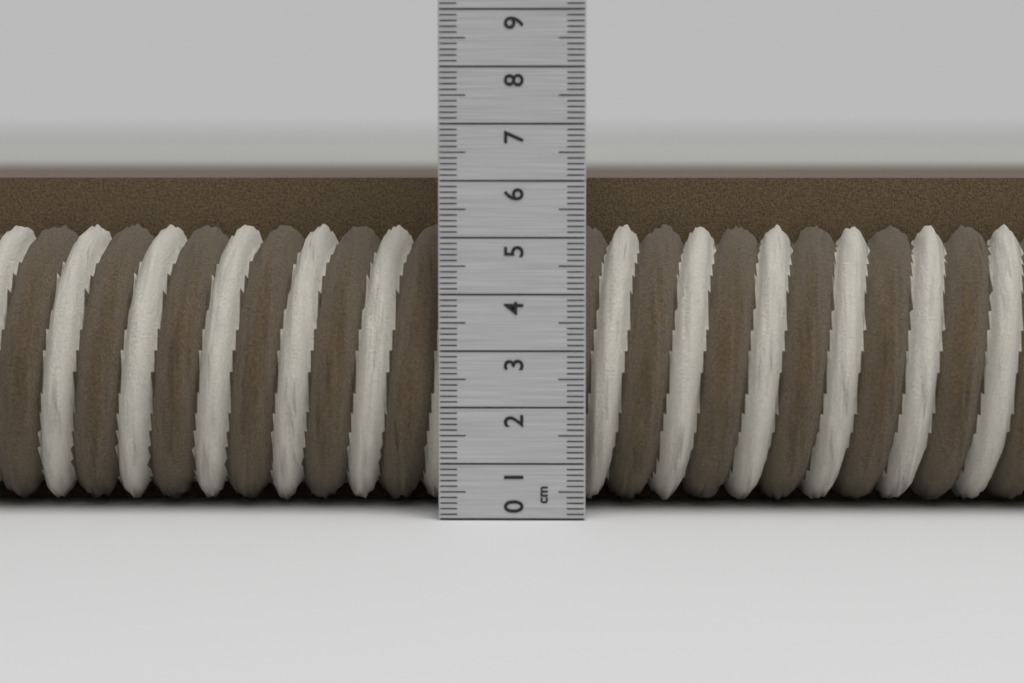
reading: 6.0 cm
